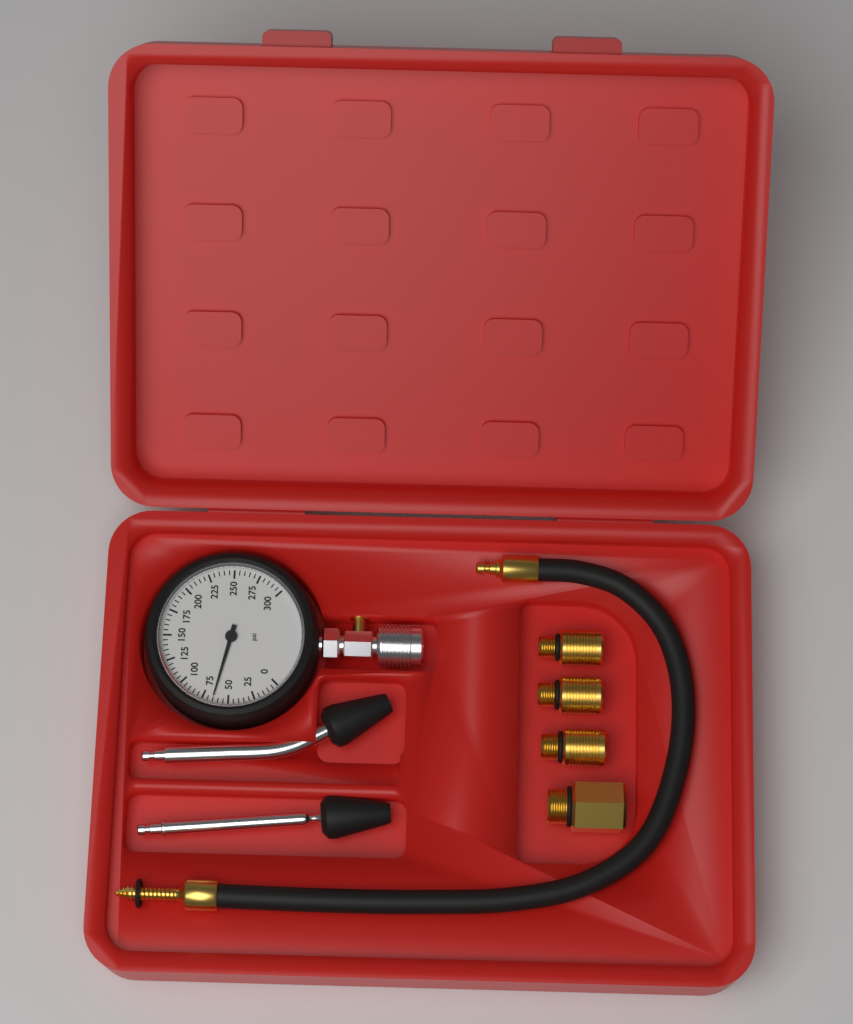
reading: 65 psi
